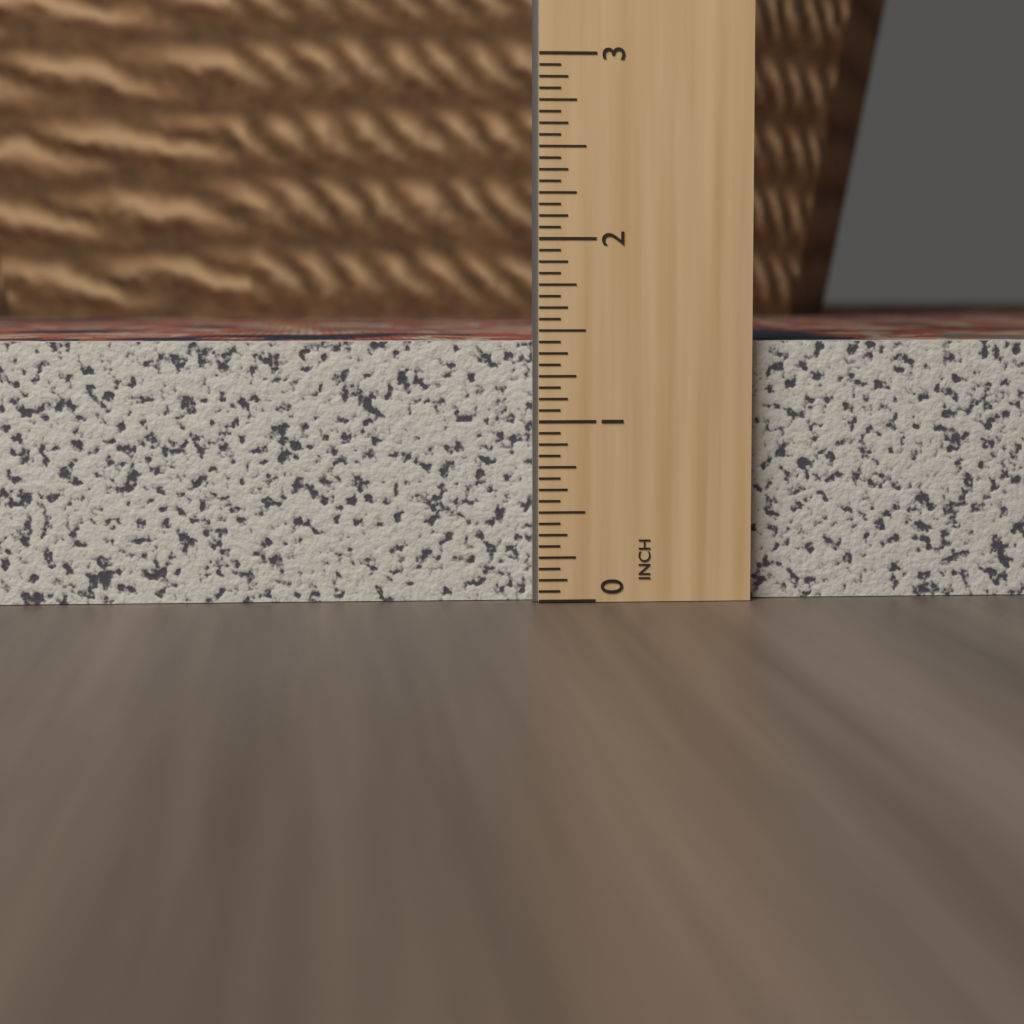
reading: 1.4375 in
